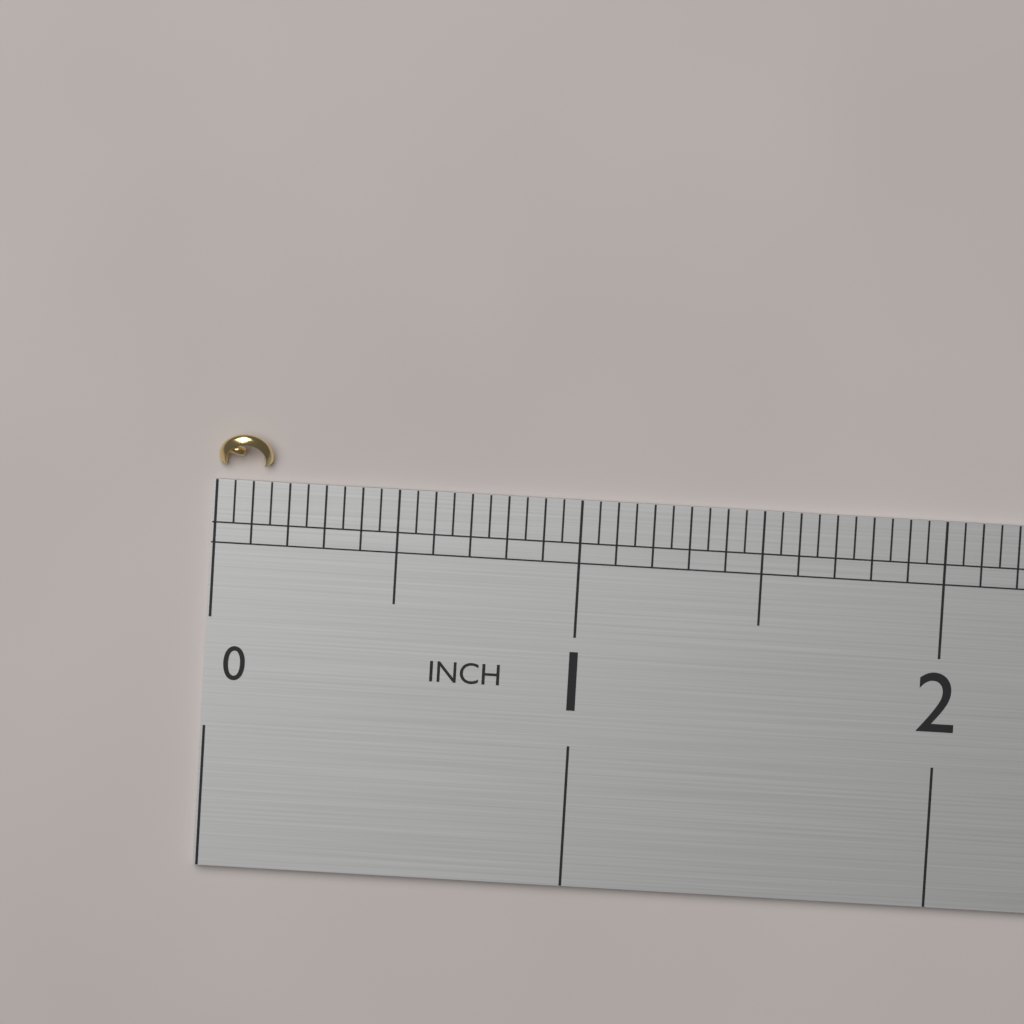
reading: 0.15 in
